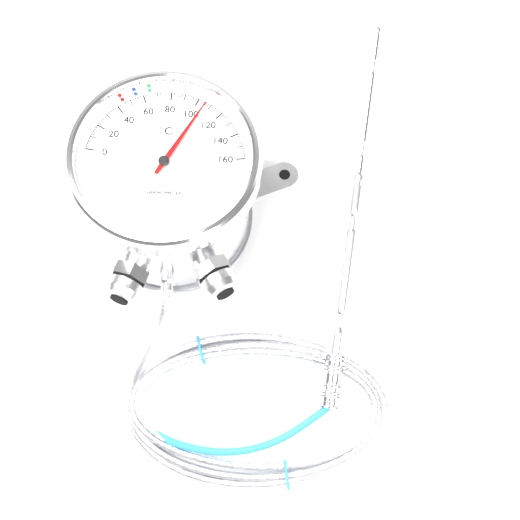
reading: 106 °C
